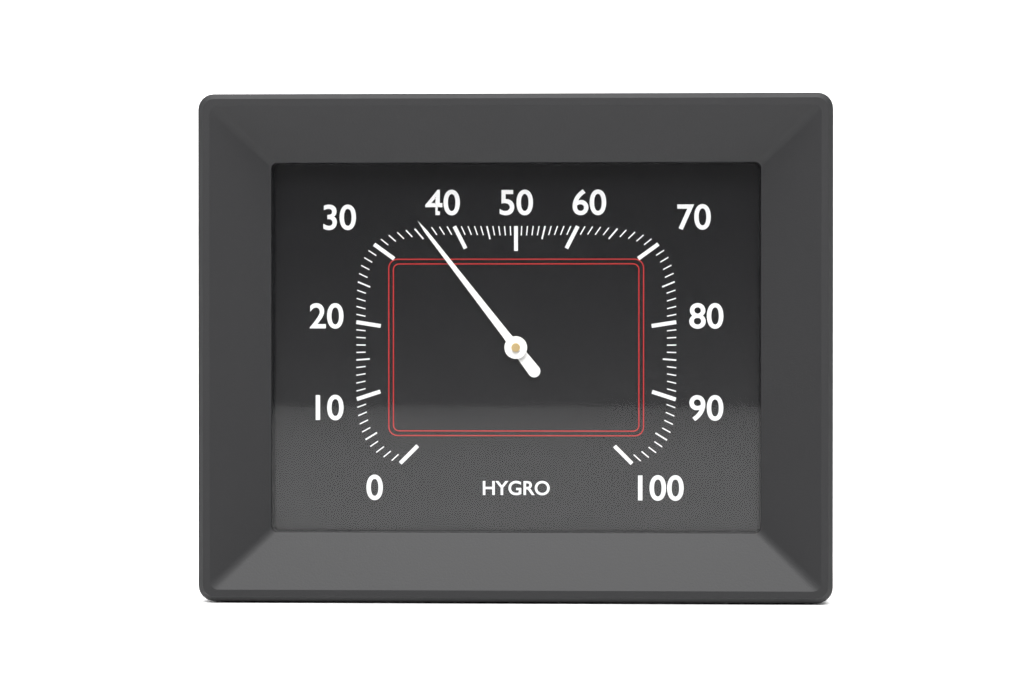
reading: 36 %
